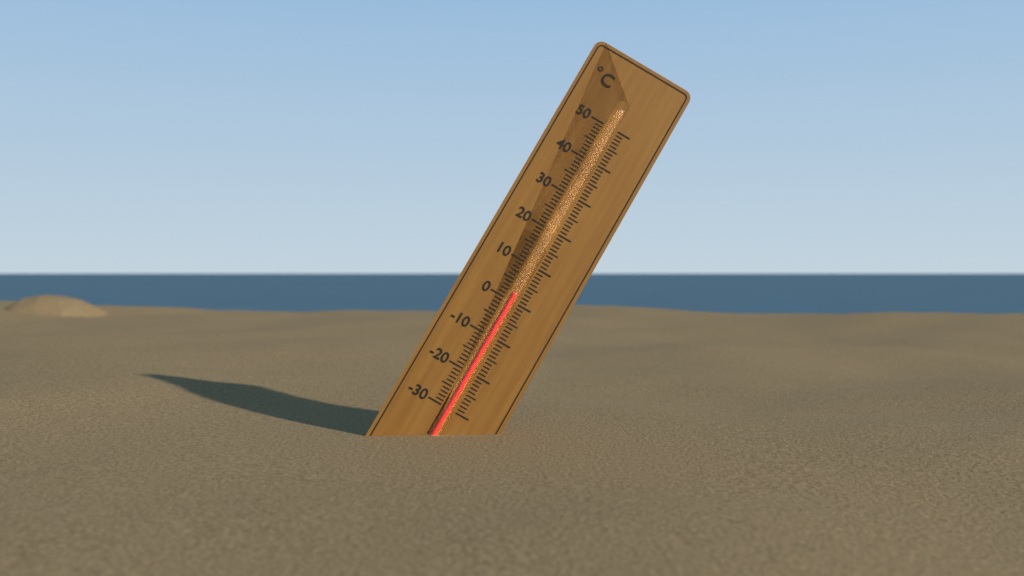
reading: 2 °C
